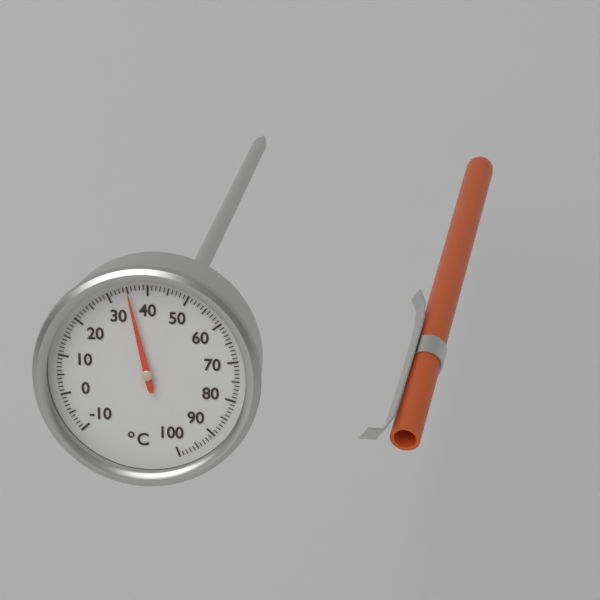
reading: 35 °C
